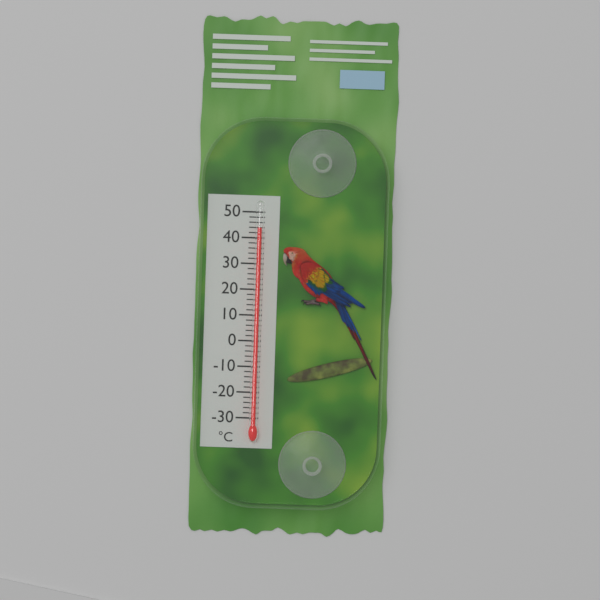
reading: 44 °C
